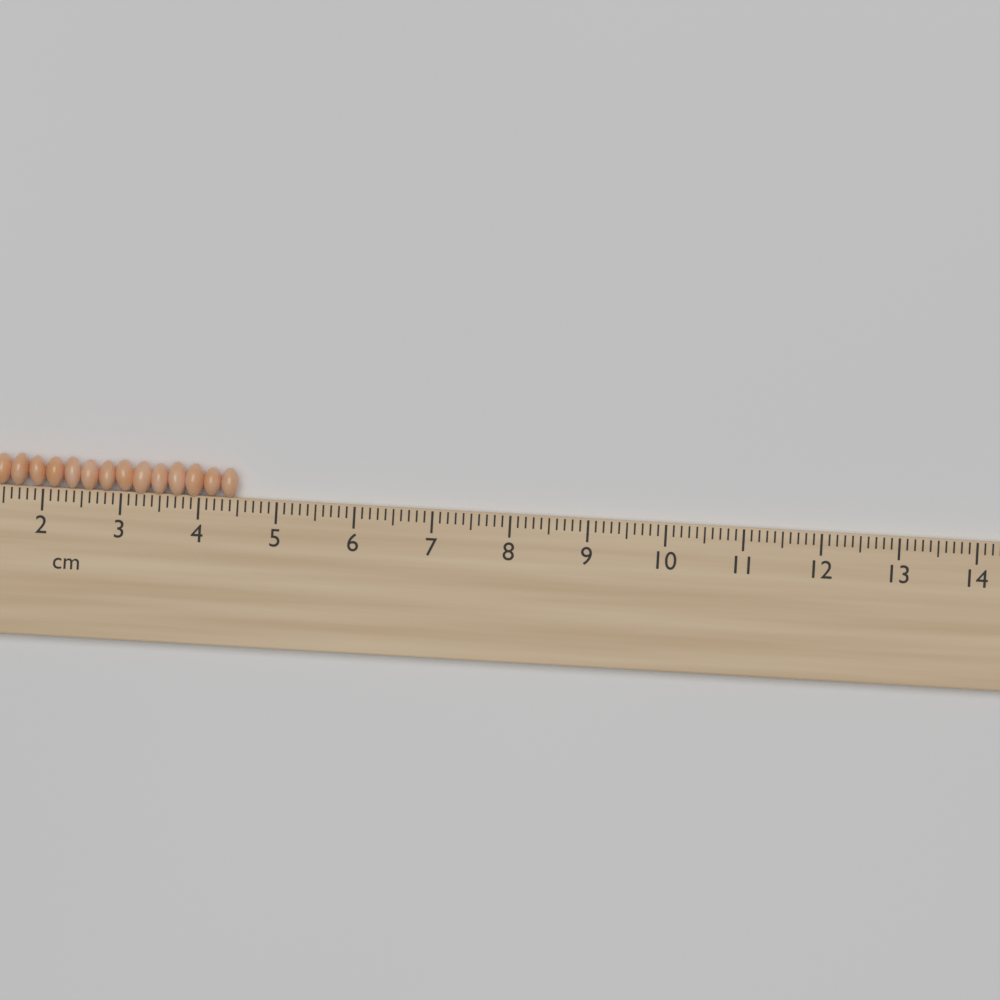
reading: 4.5 cm
